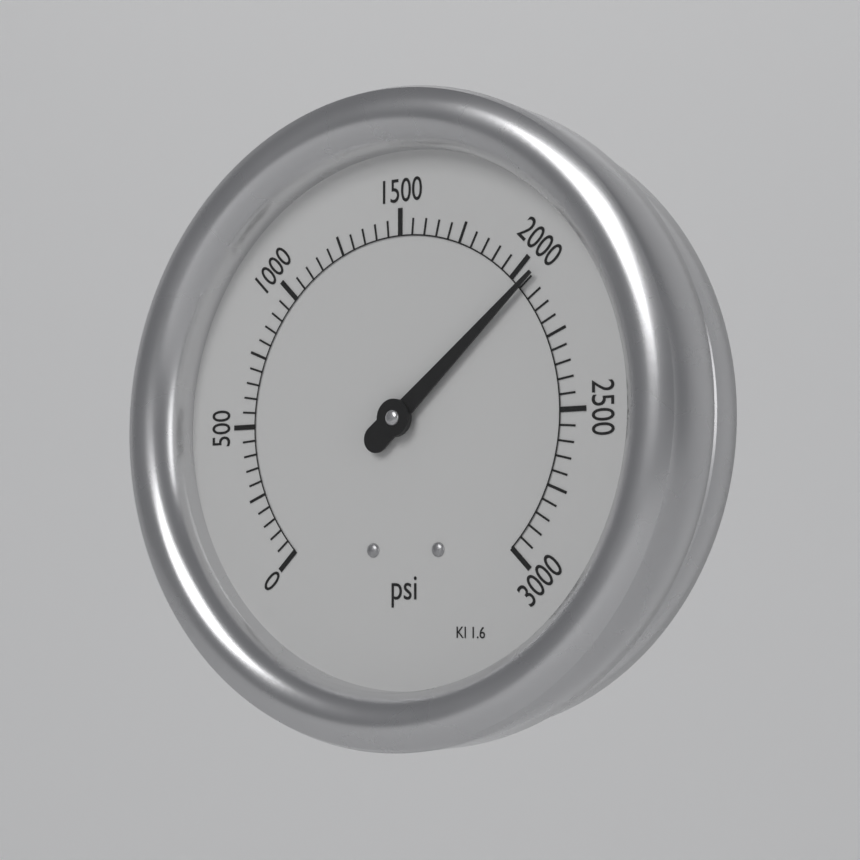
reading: 2050 psi
